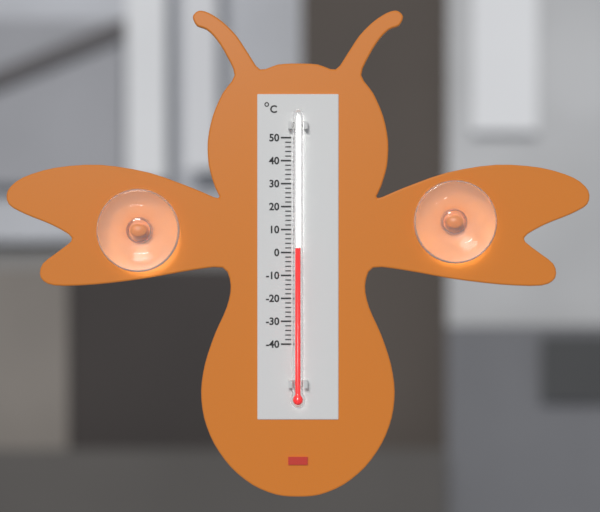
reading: 2 °C
